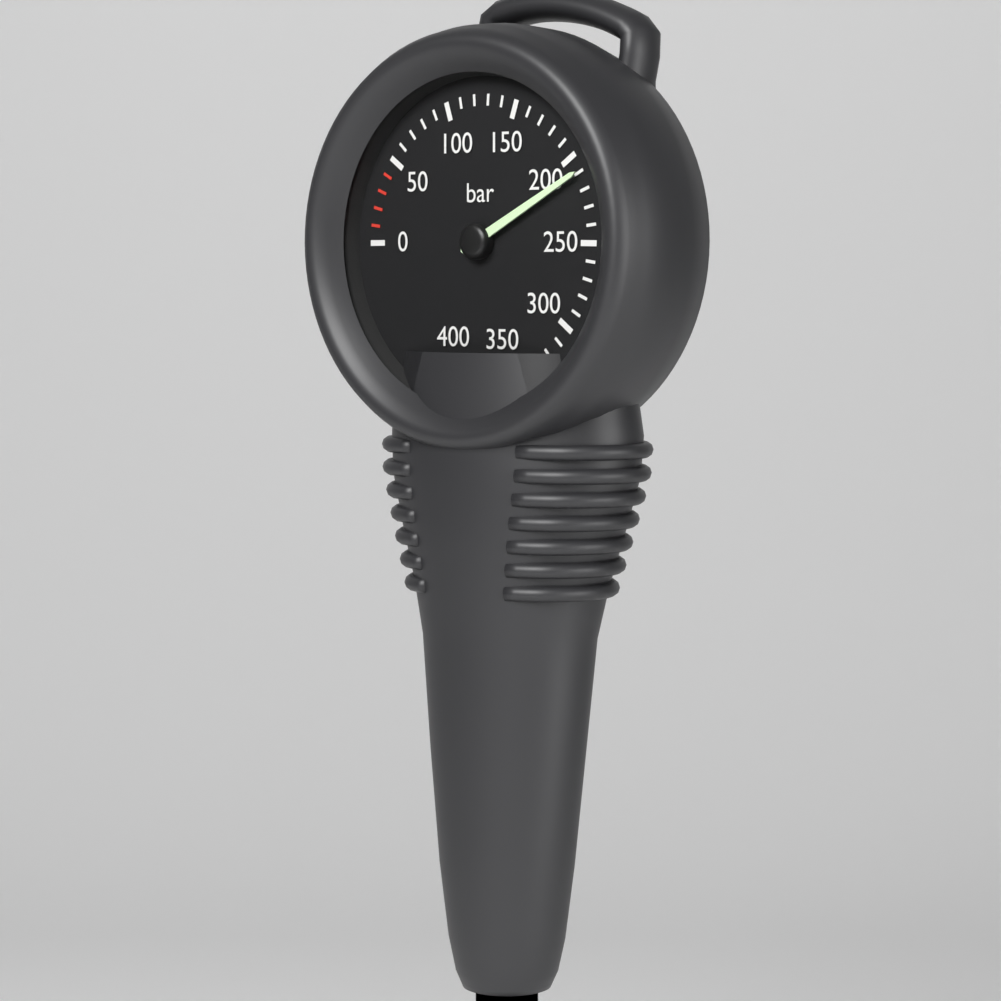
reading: 210 bar
